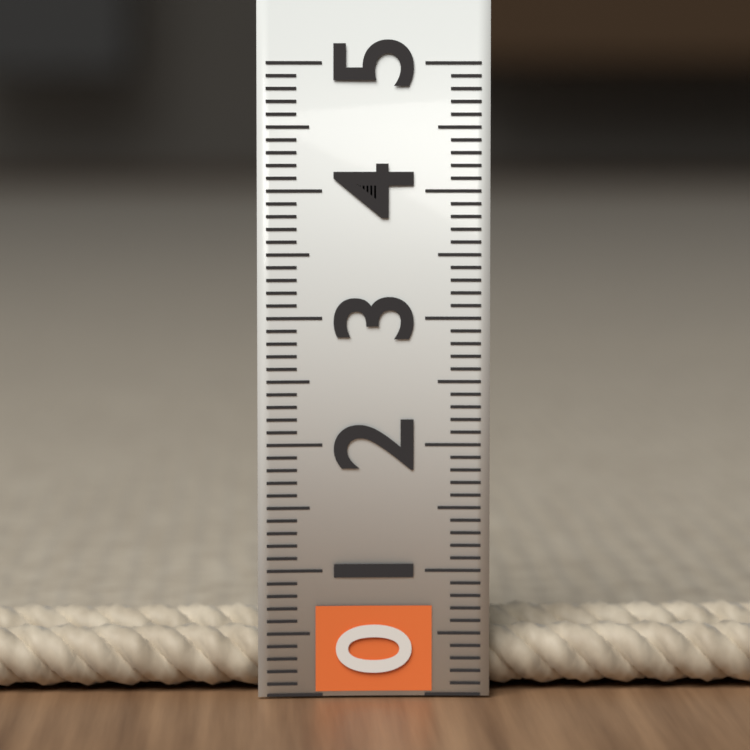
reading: 0.6 (no unit)
